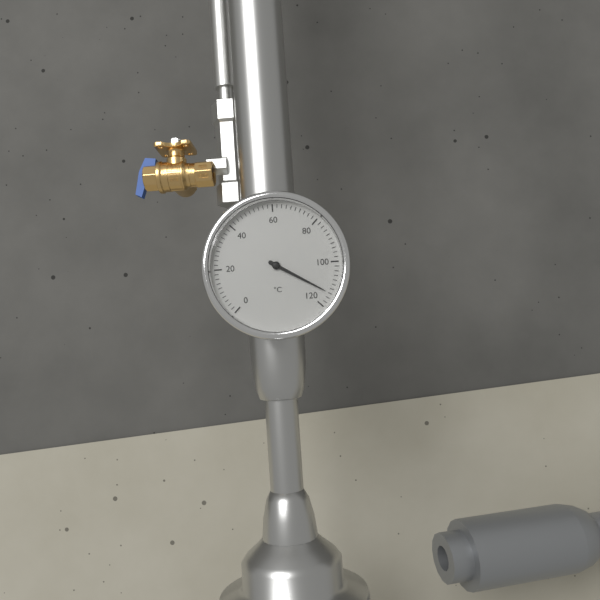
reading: 114 °C
